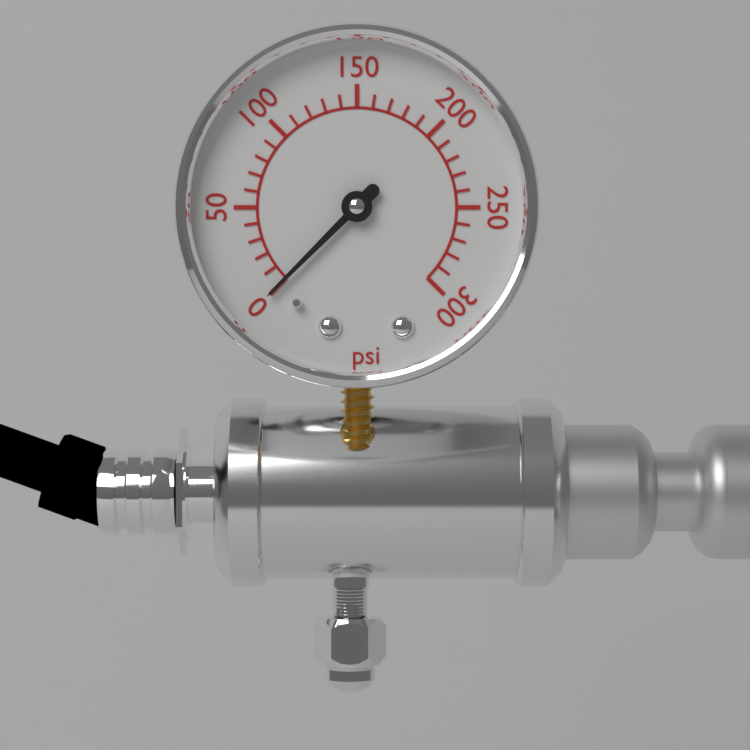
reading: 0 psi
